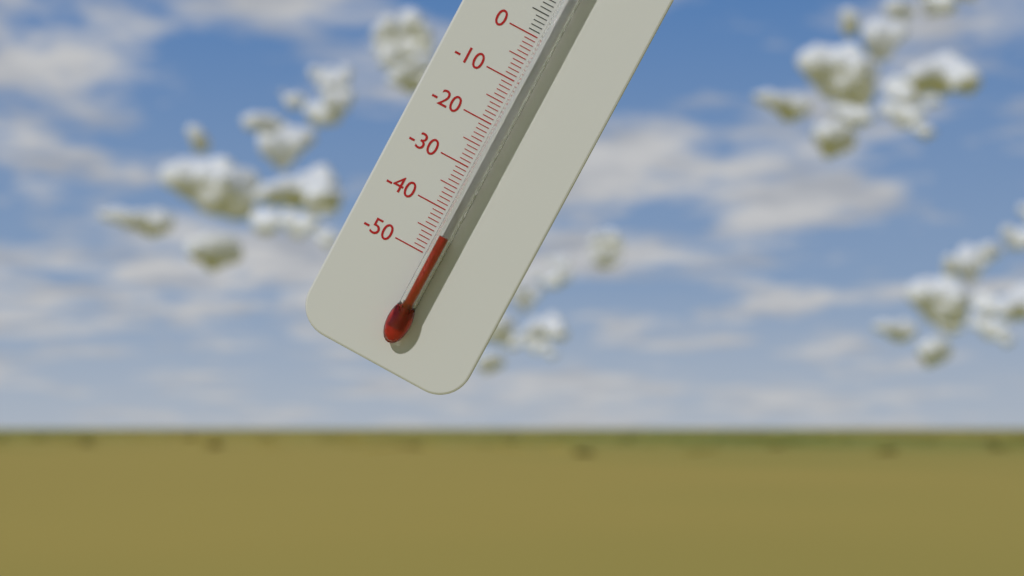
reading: -45 °C
